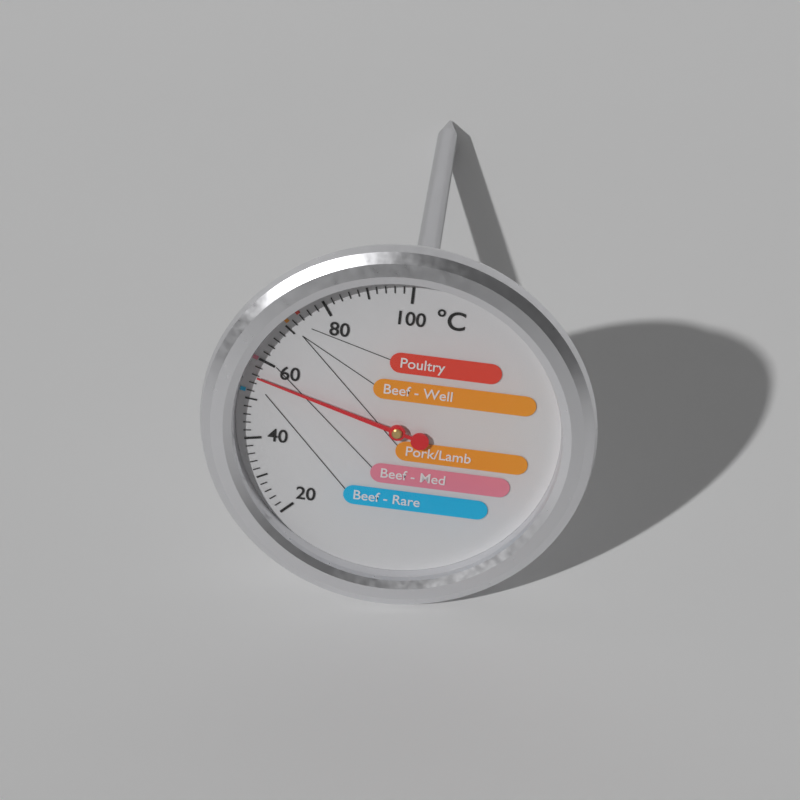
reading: 56 °C
